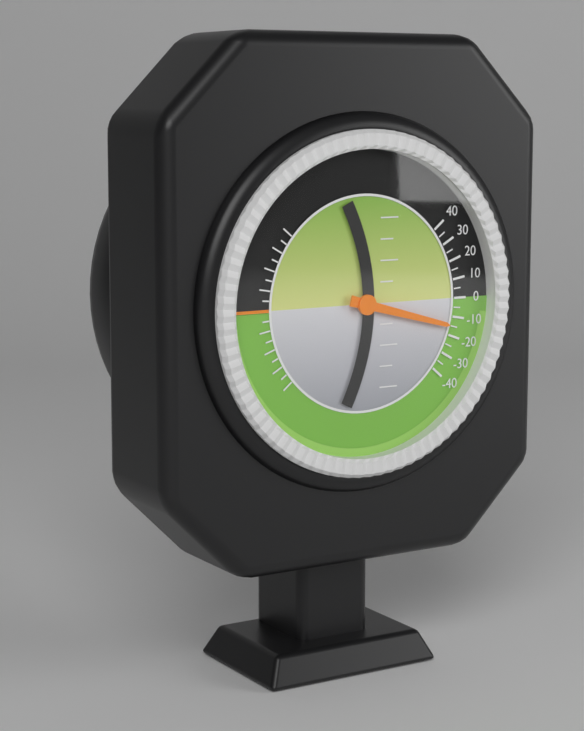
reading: -15 (no unit)
